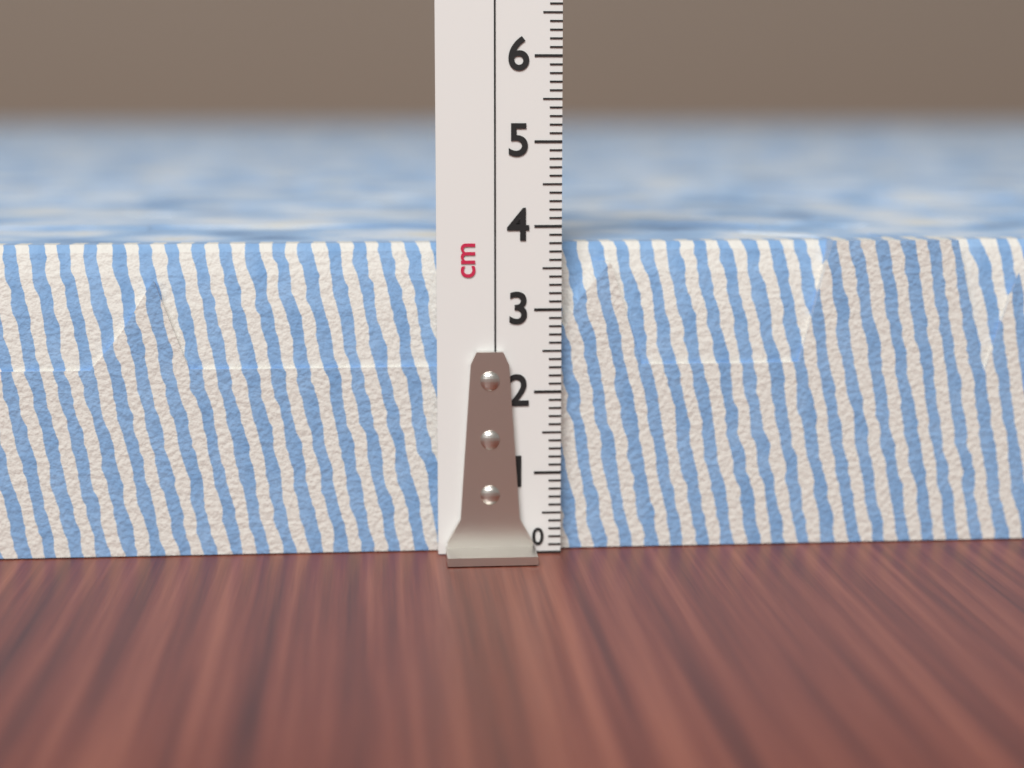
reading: 3.8 cm
